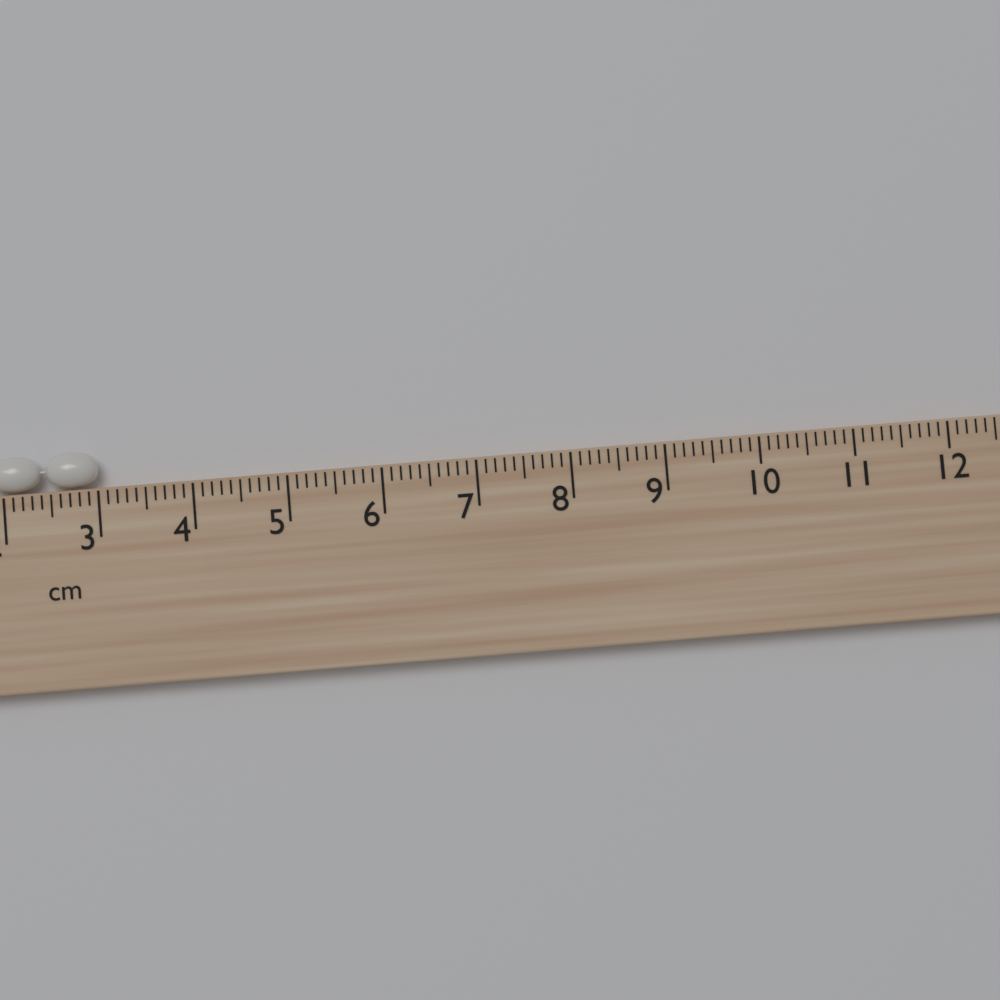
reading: 3.0 cm
